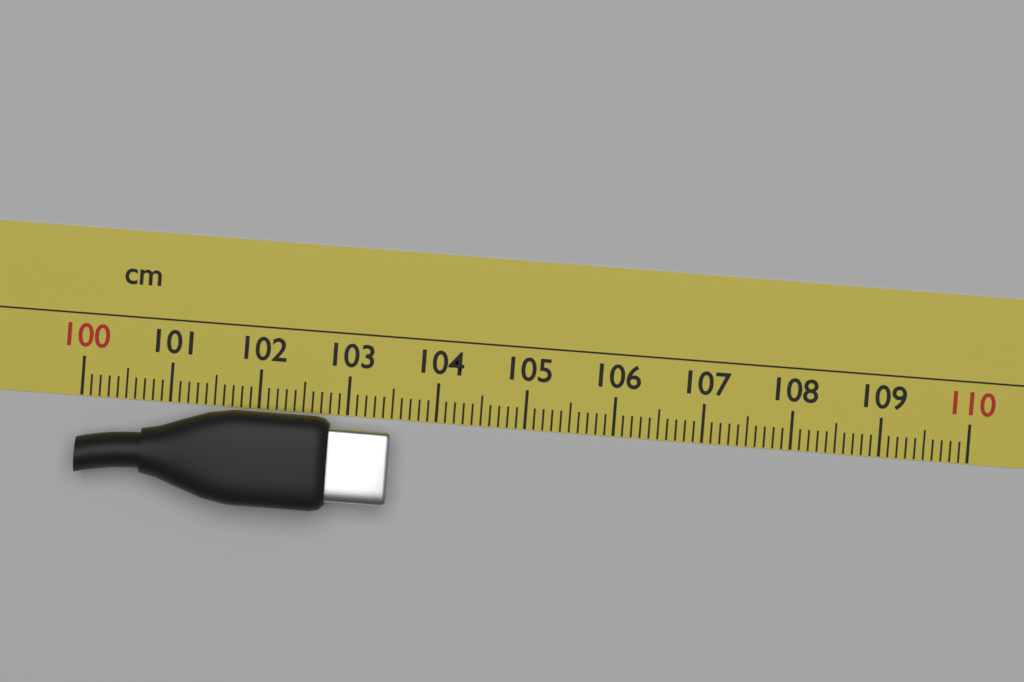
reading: 103.5 cm
